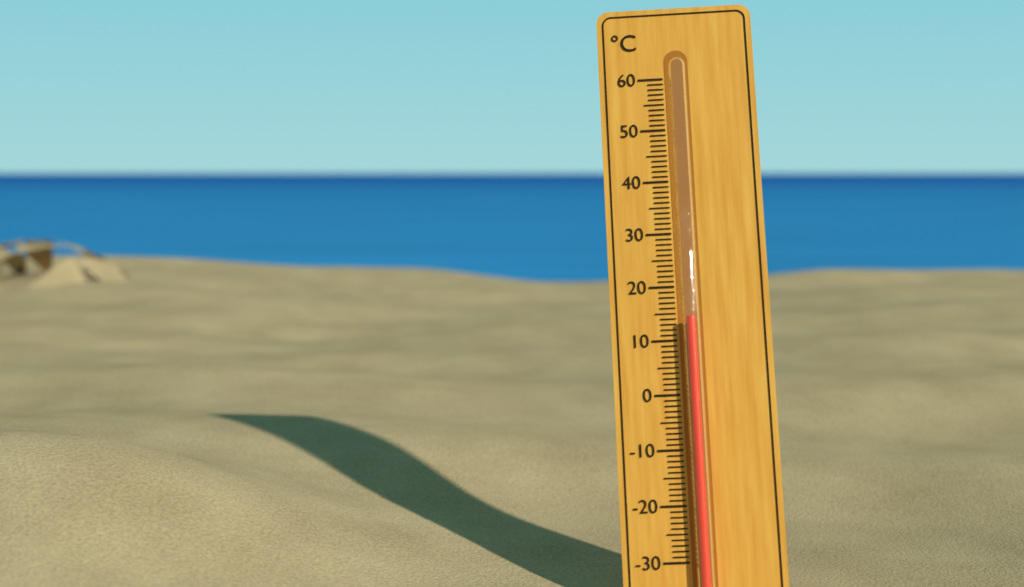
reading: 14 °C
